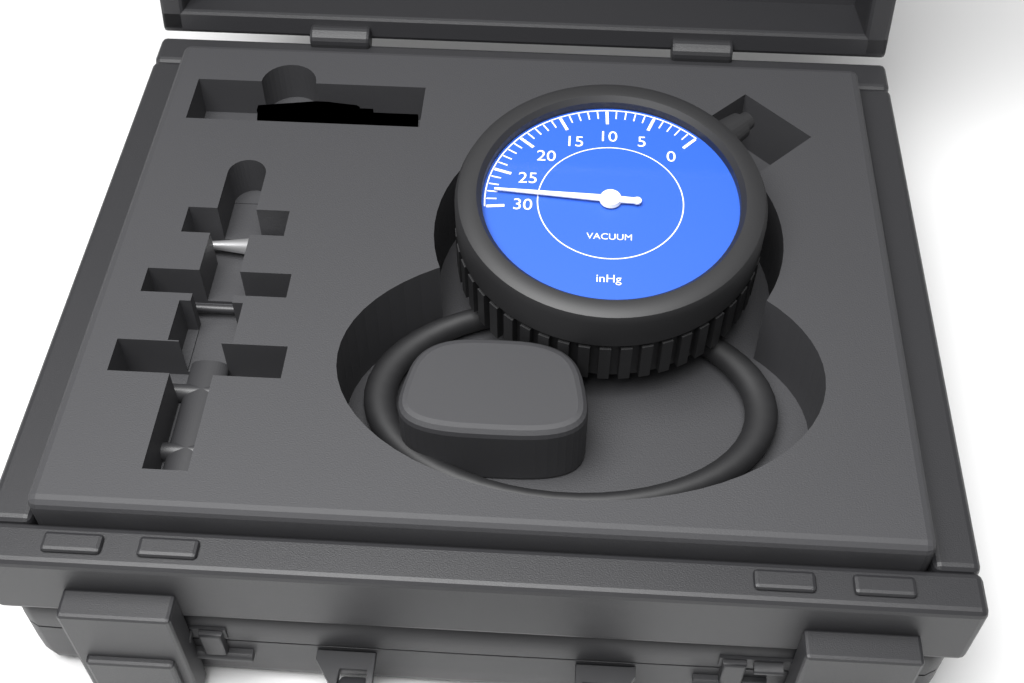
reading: 28 inHg
